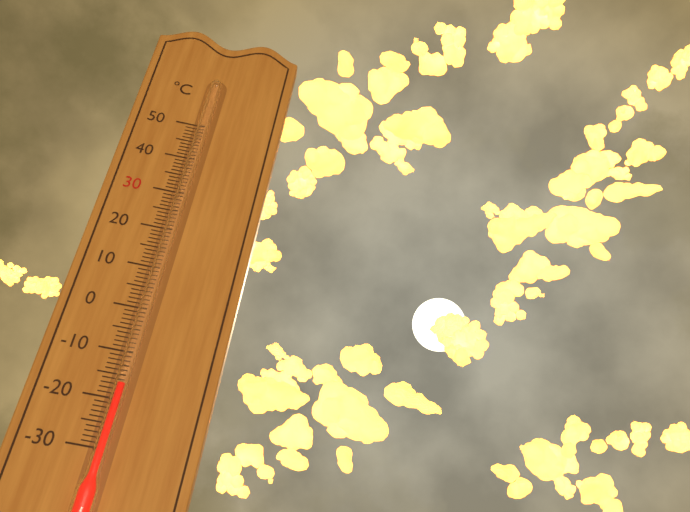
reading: -17 °C
